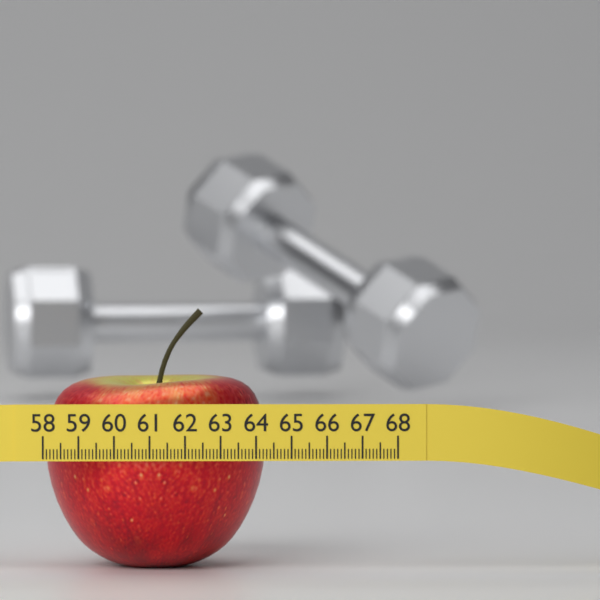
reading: 64.3 (no unit)
